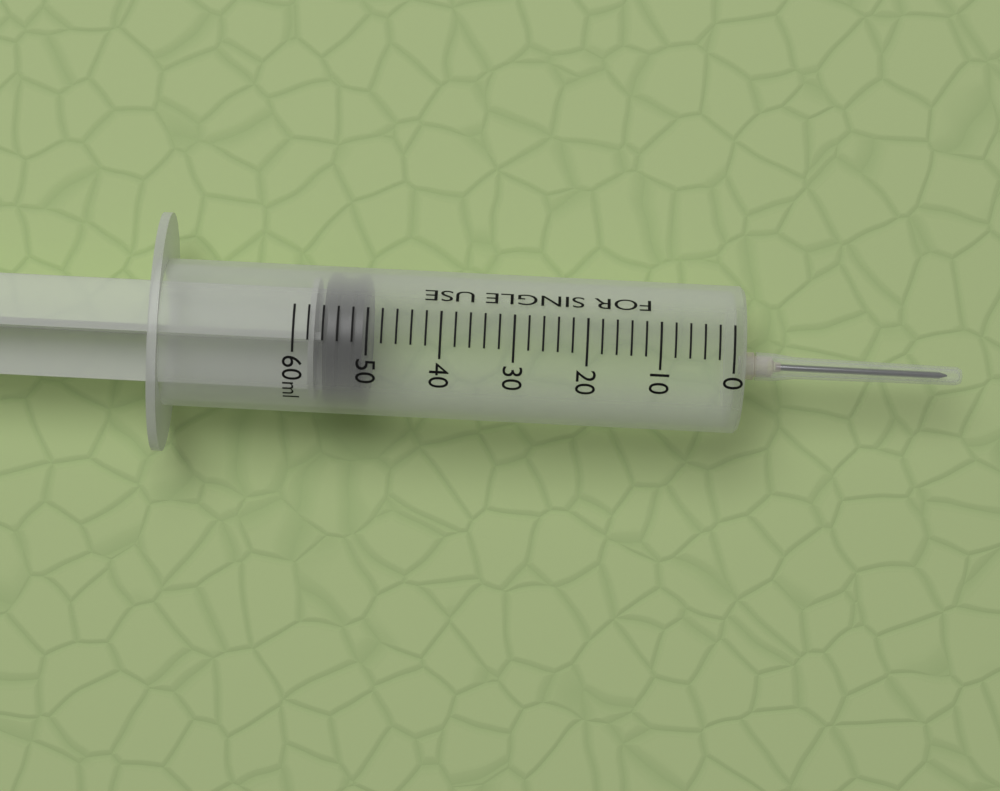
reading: 50 ml
